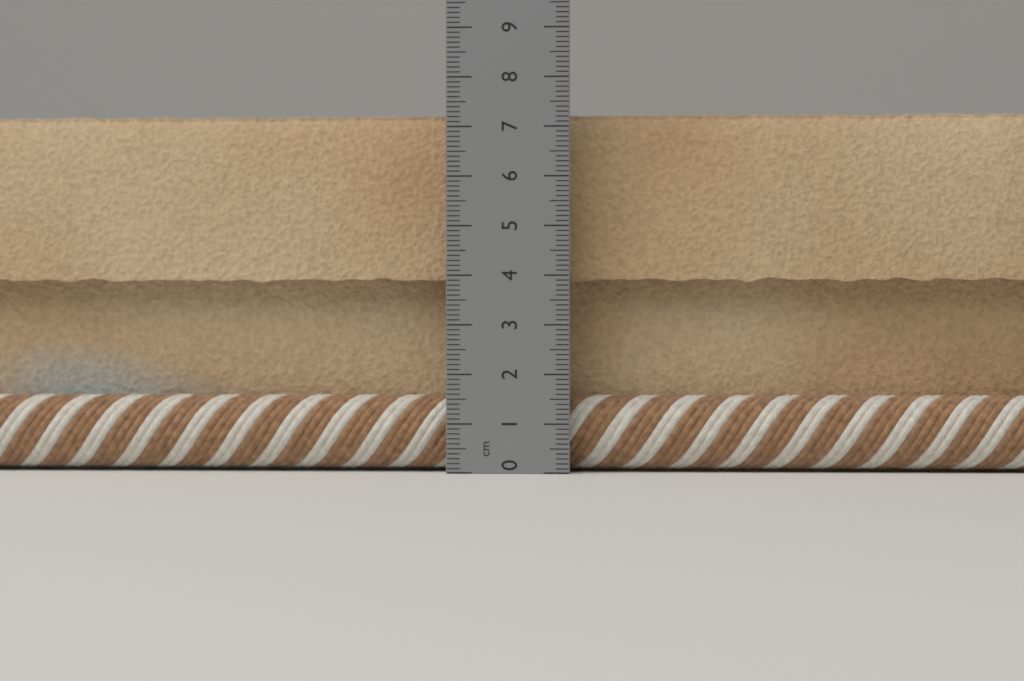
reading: 7.4 cm
